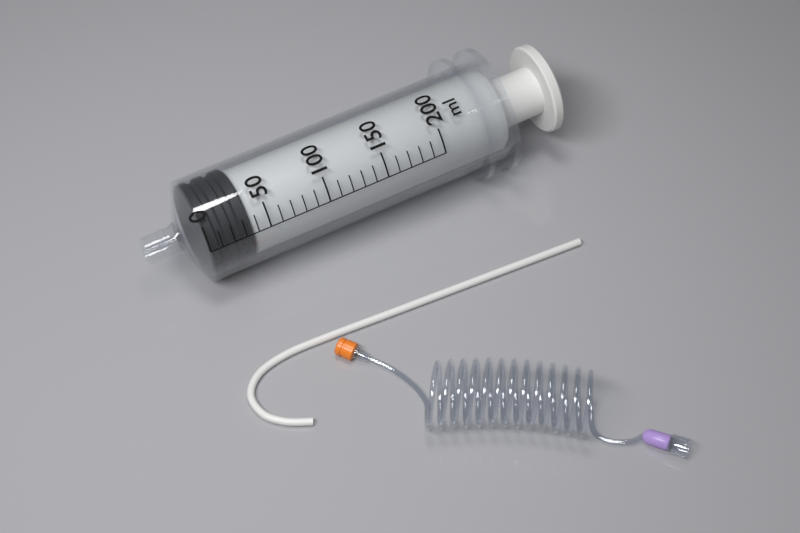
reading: 0 ml
